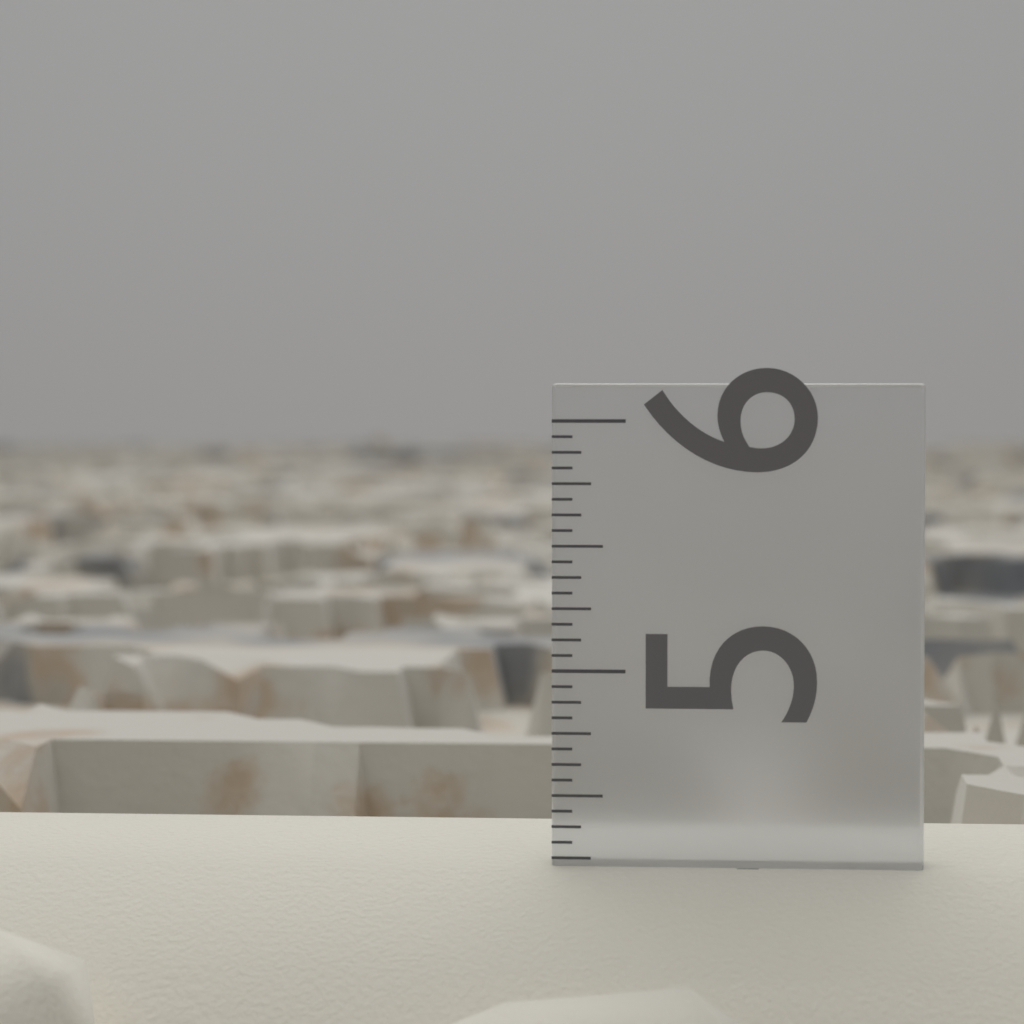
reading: 4.3125 in
